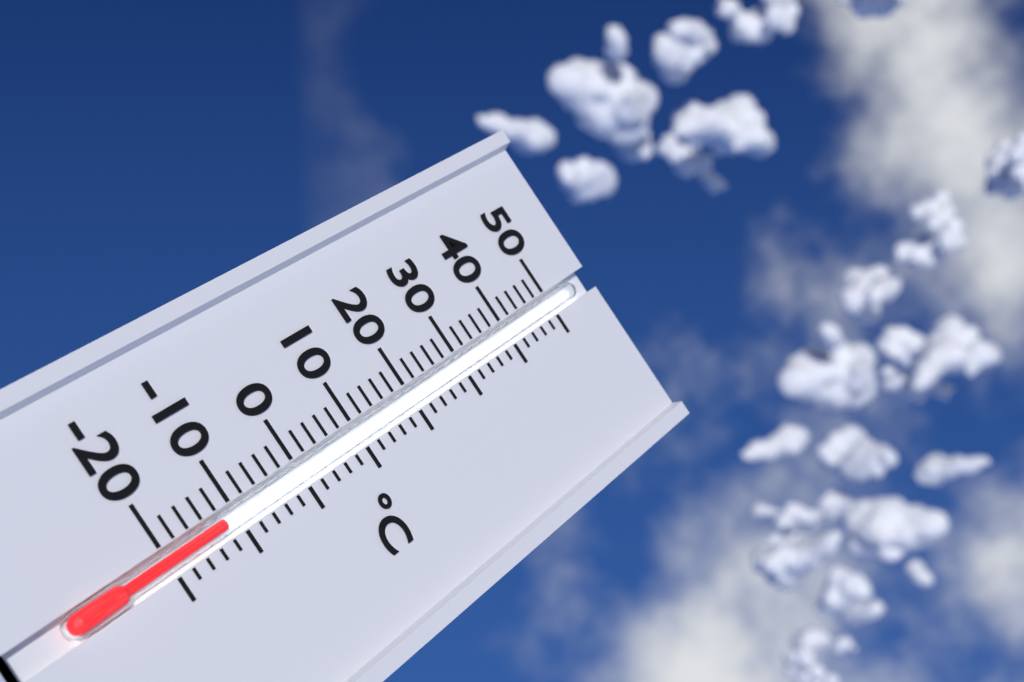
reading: -12 °C
